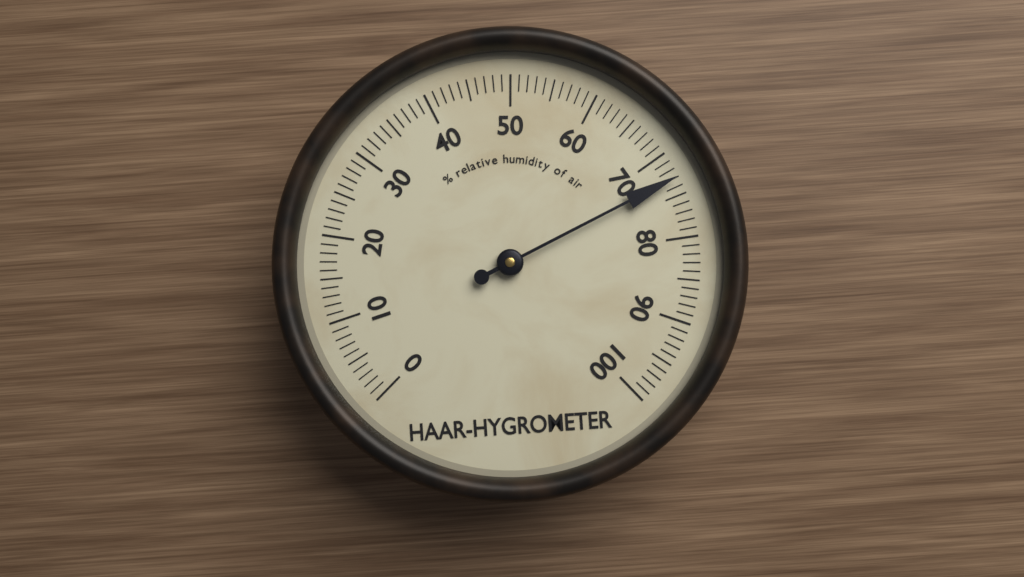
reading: 73 %
